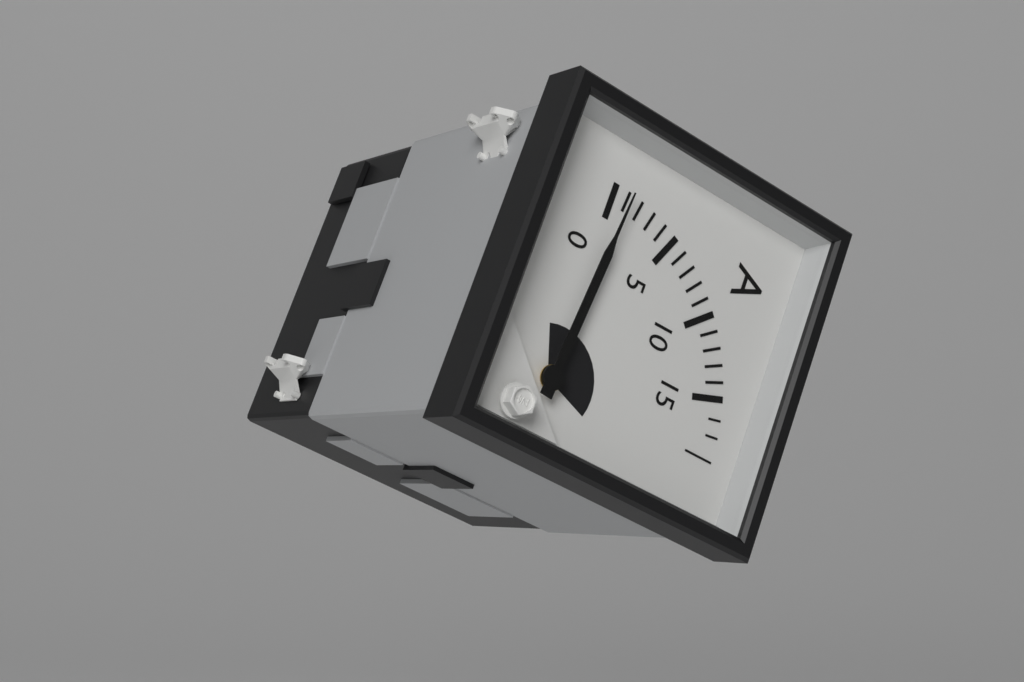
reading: 1 A
